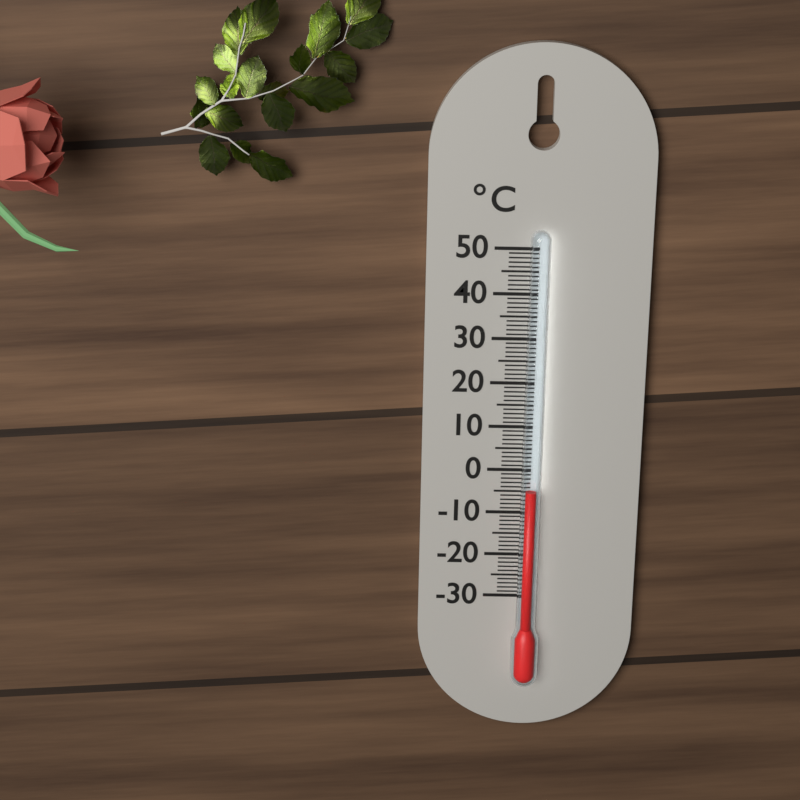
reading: -4 °C
